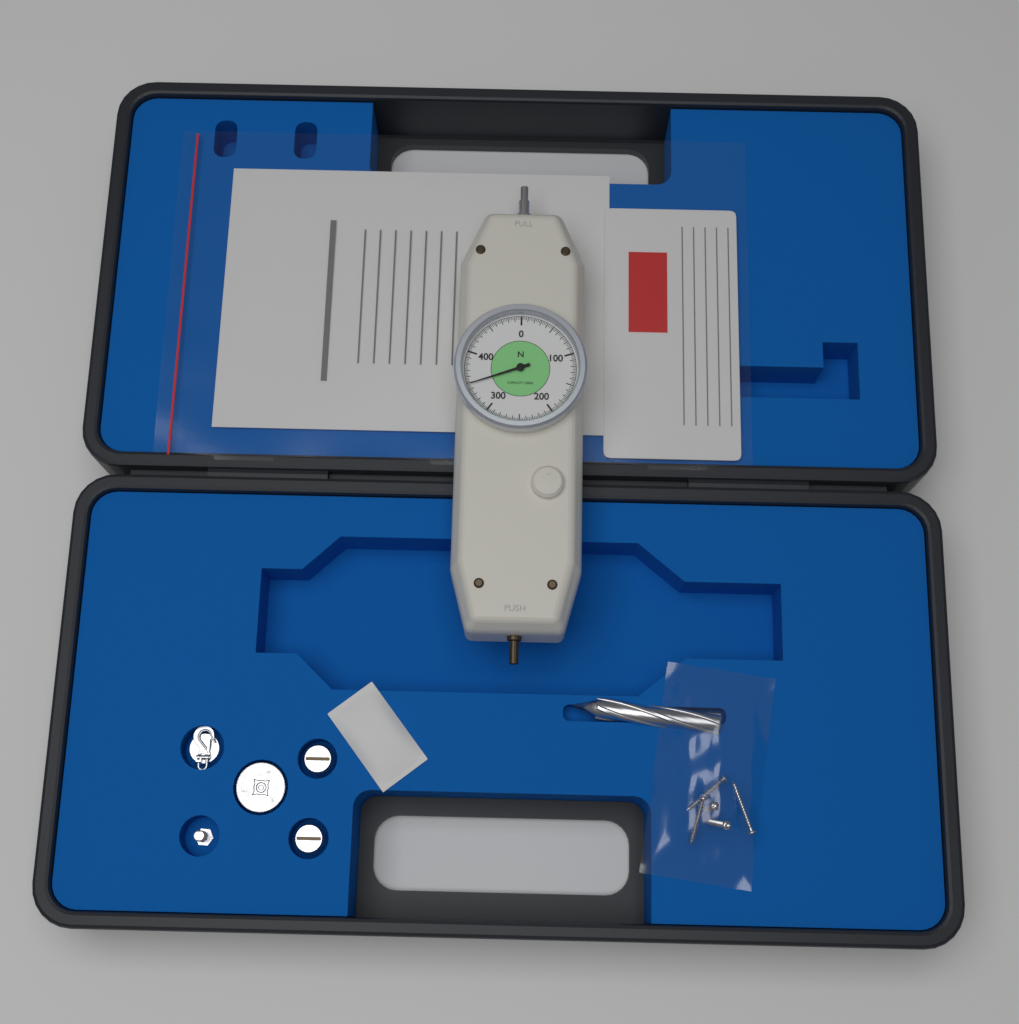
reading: 347.5 N
